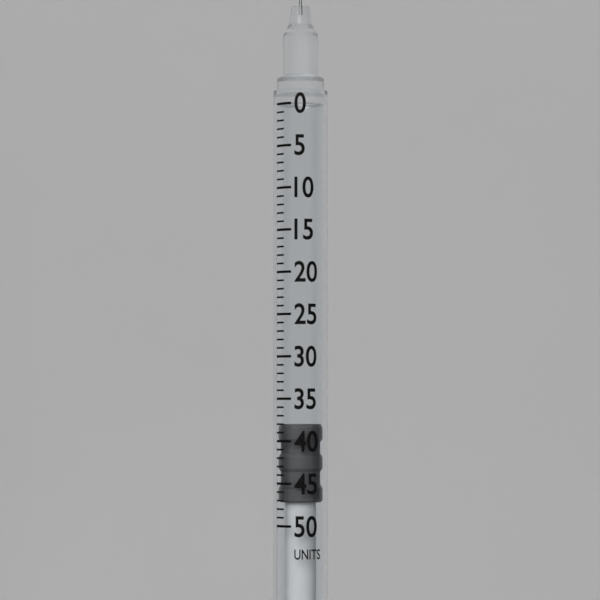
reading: 38 units
